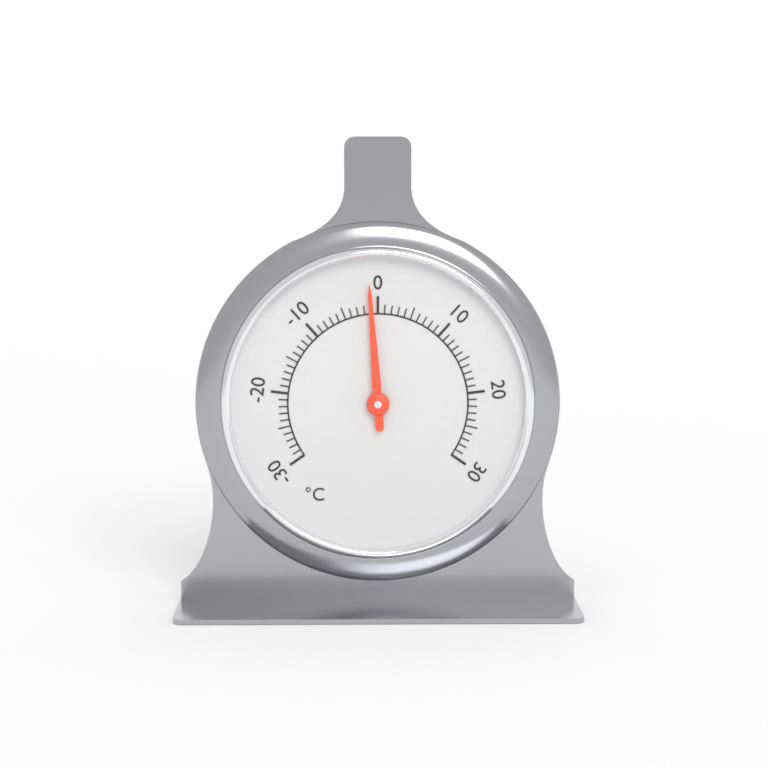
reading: -1 °C
